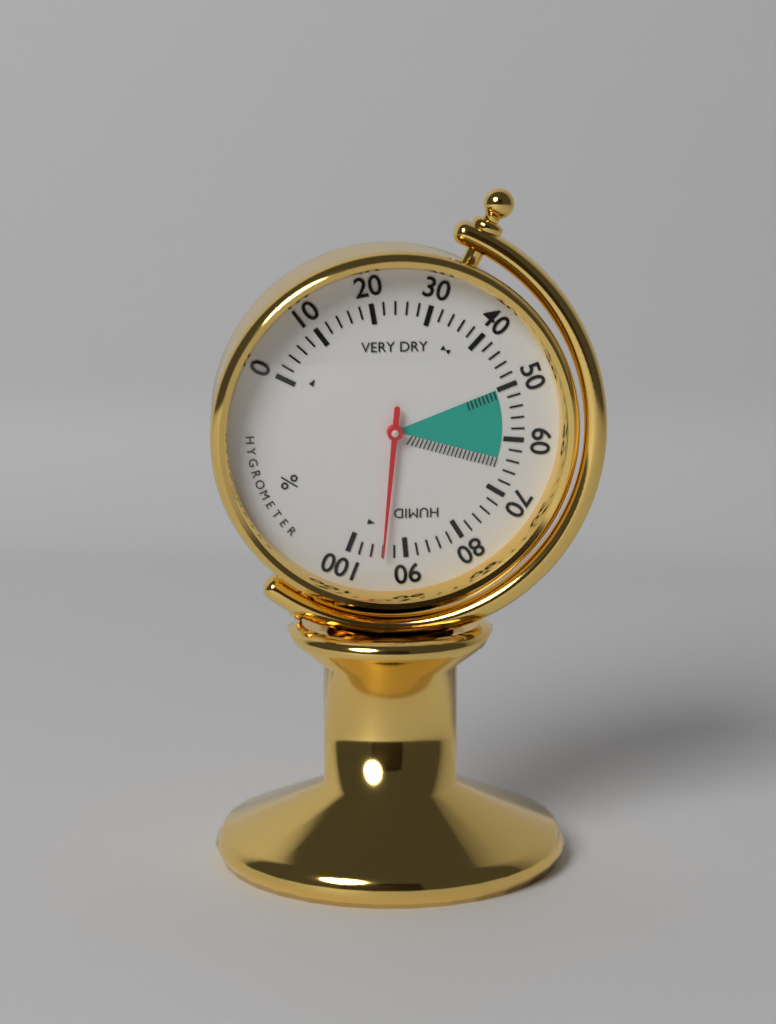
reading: 94 %
